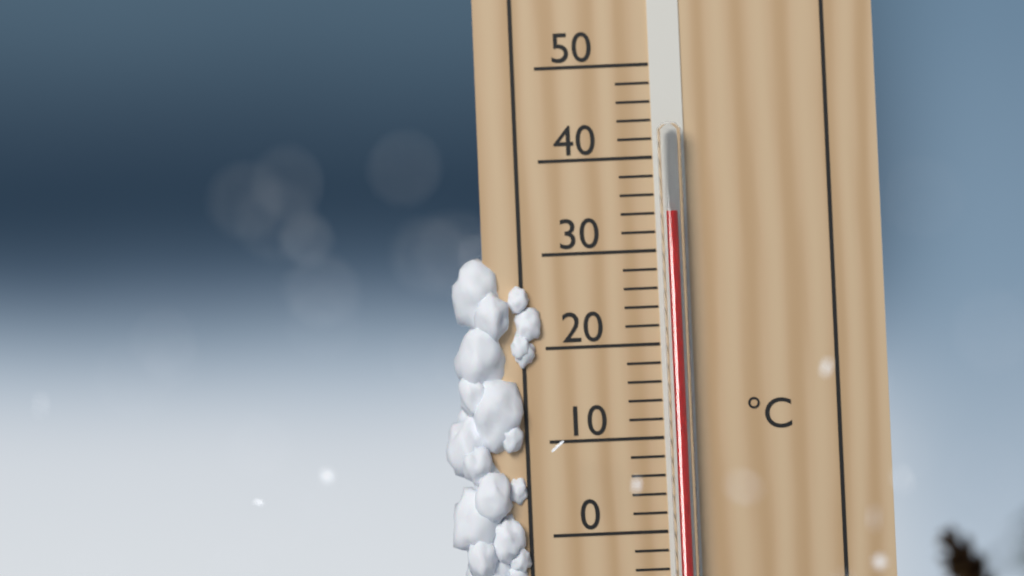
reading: 34 °C
